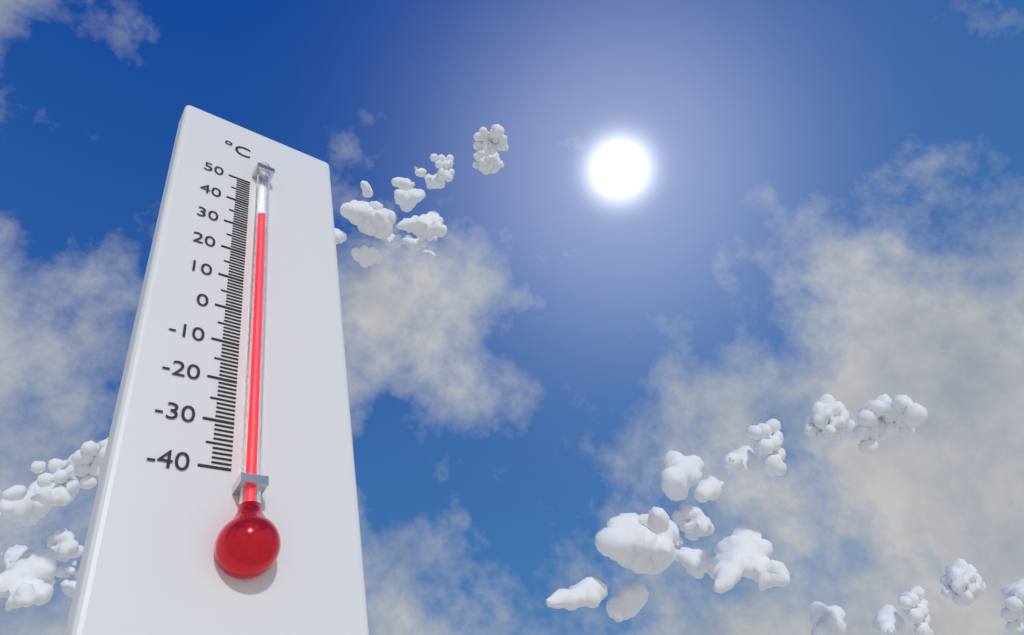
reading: 34 °C
